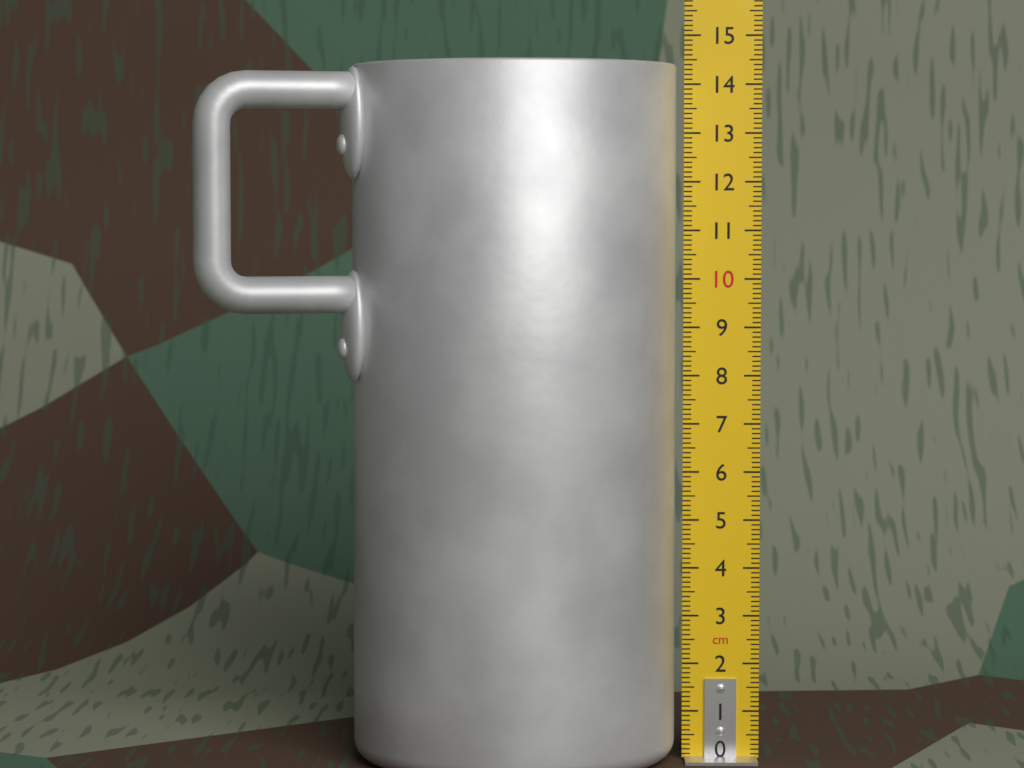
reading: 14.4 cm
